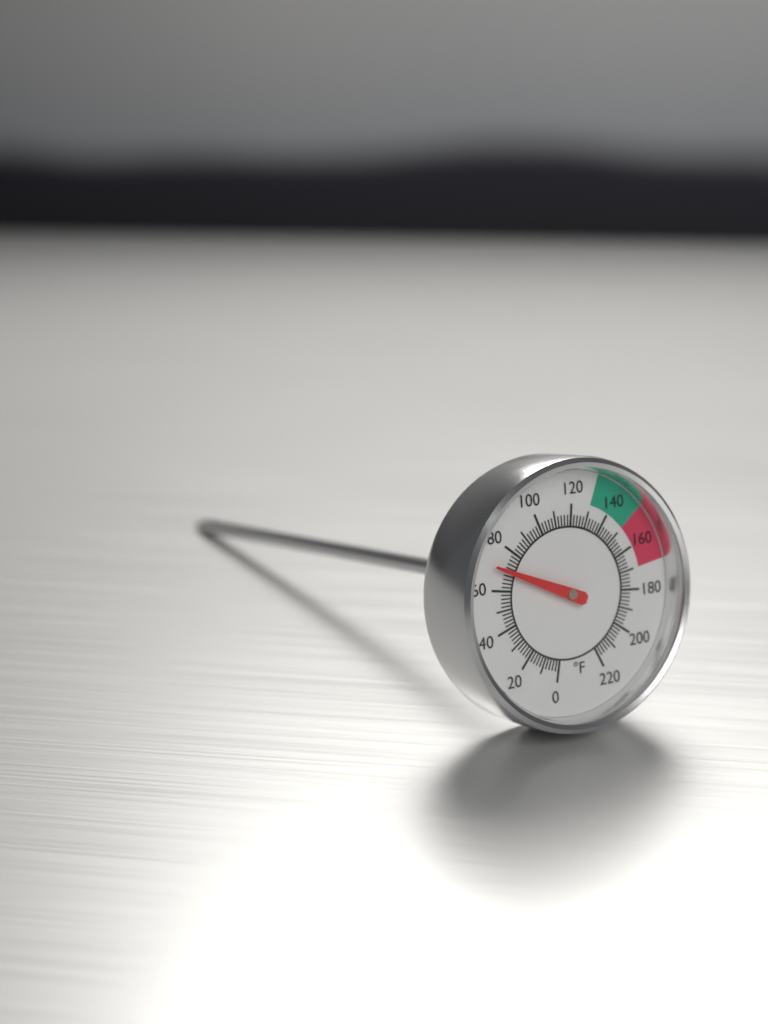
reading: 70 °F
